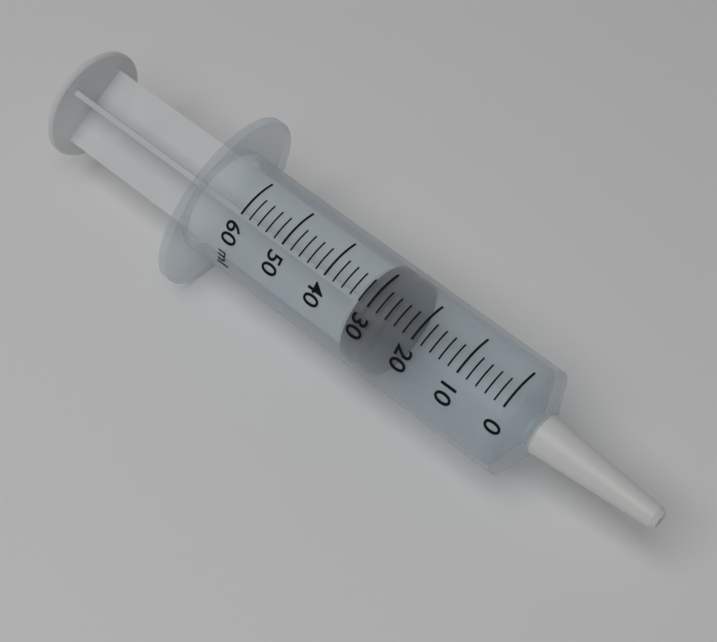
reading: 26 ml
